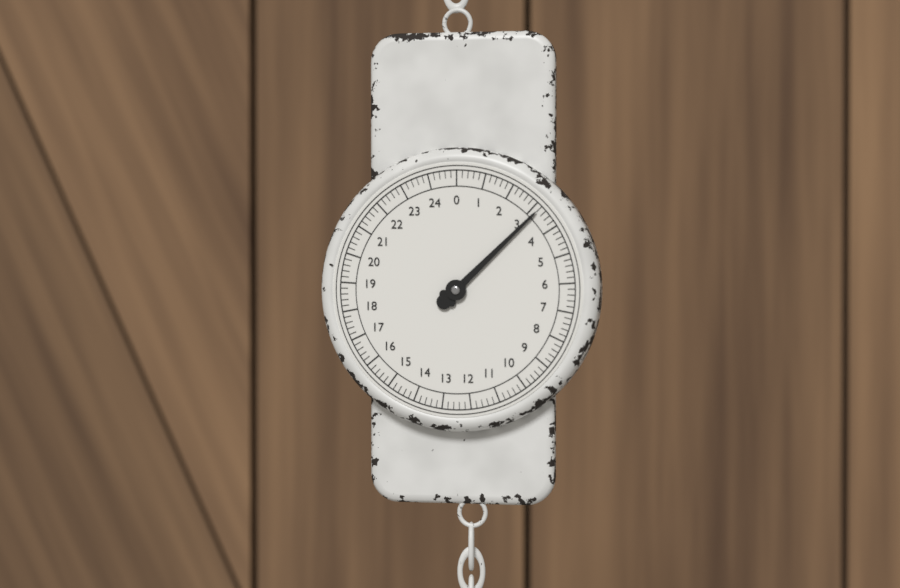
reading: 3.2 (no unit)
